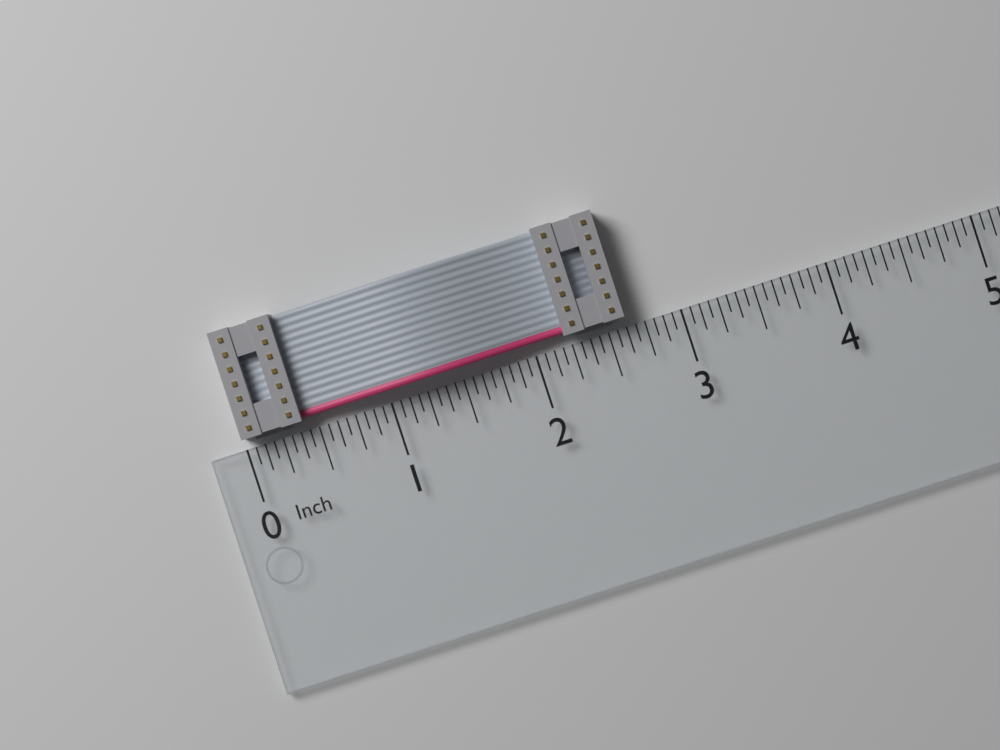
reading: 2.6250 in
